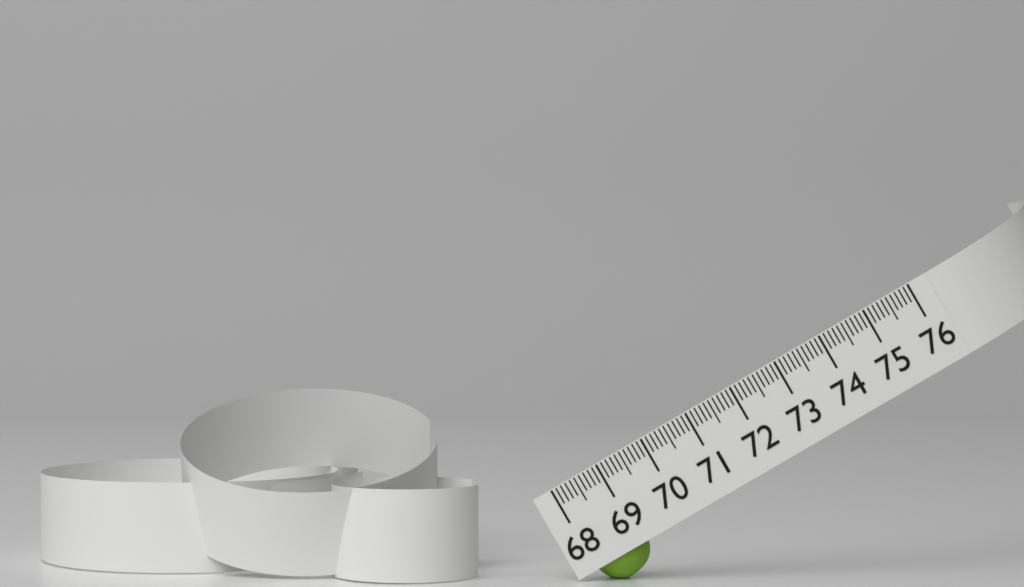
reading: 69.2 (no unit)
